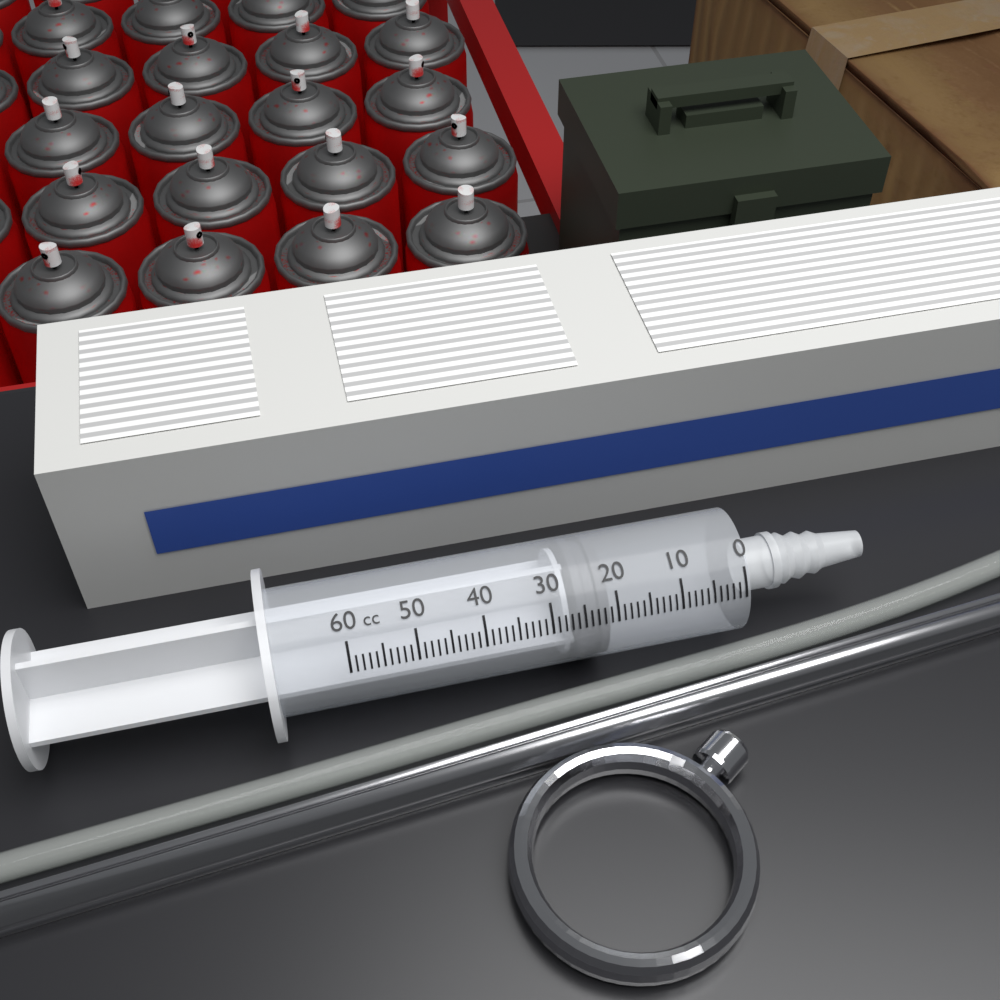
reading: 21 cc
